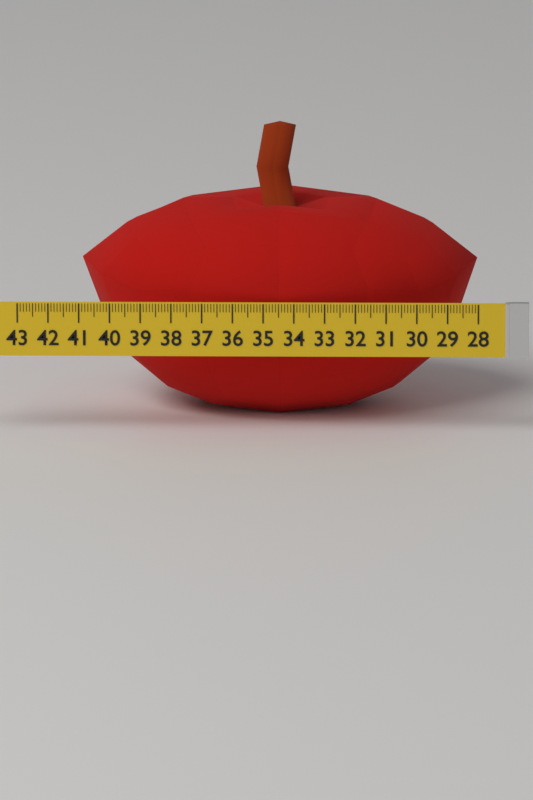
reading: 41.0 (no unit)
